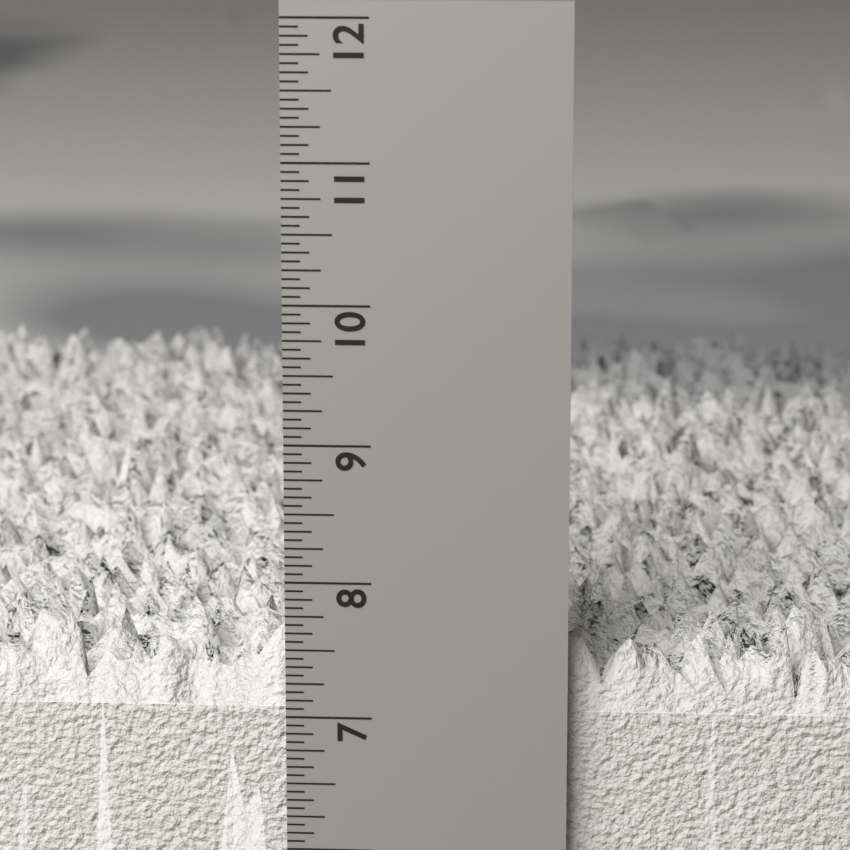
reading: 7.8125 in
